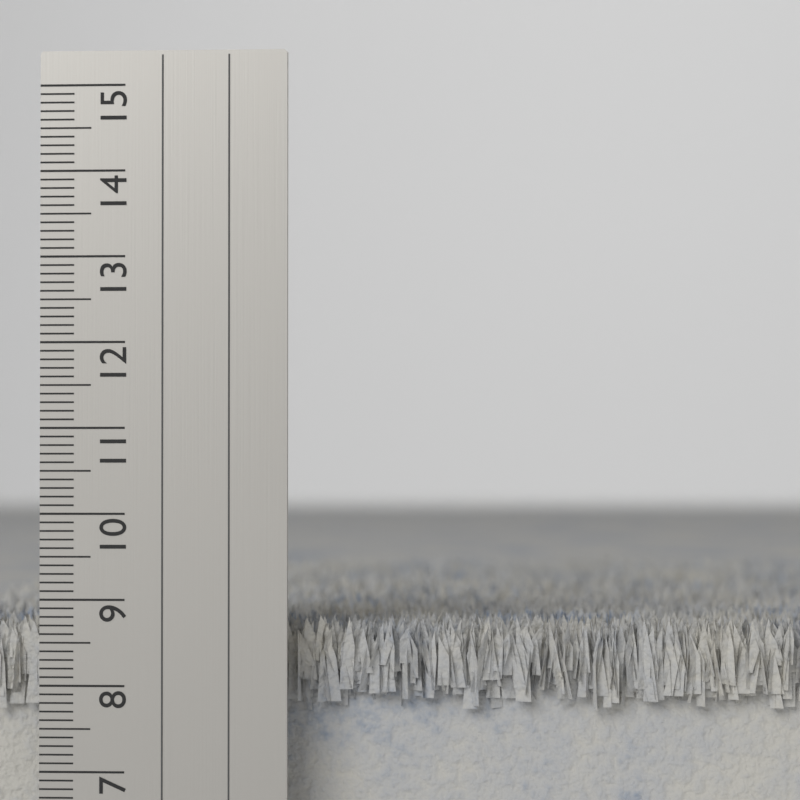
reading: 8.8 cm
